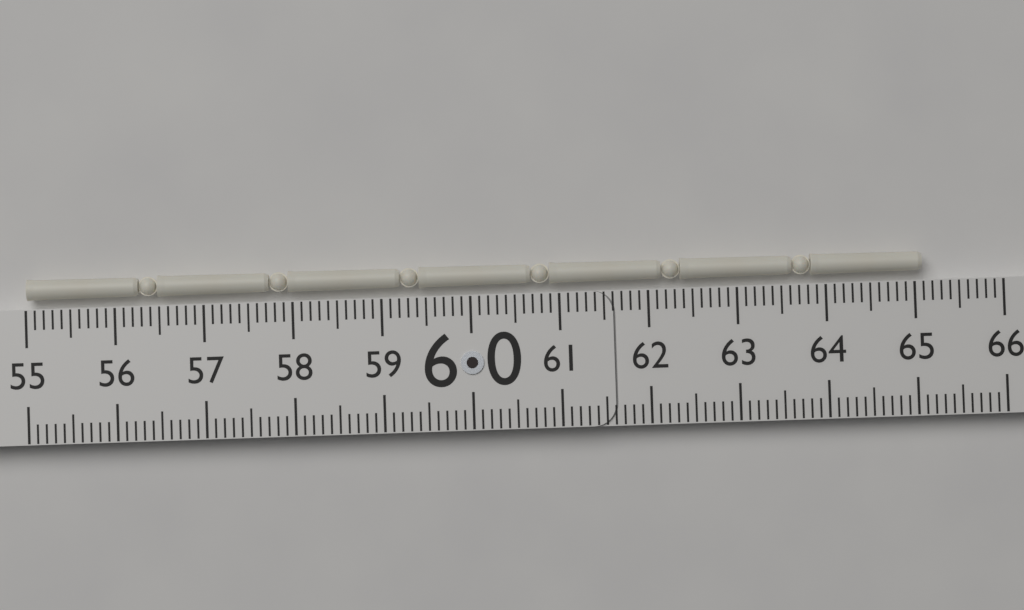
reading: 65.1 (no unit)
